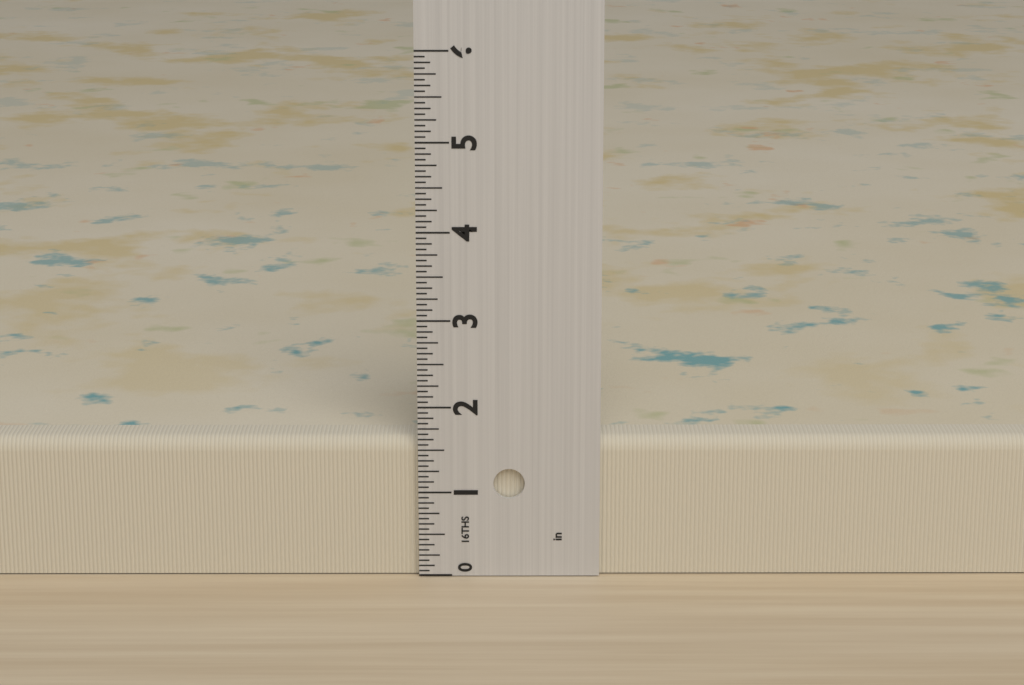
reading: 1.6250 in
